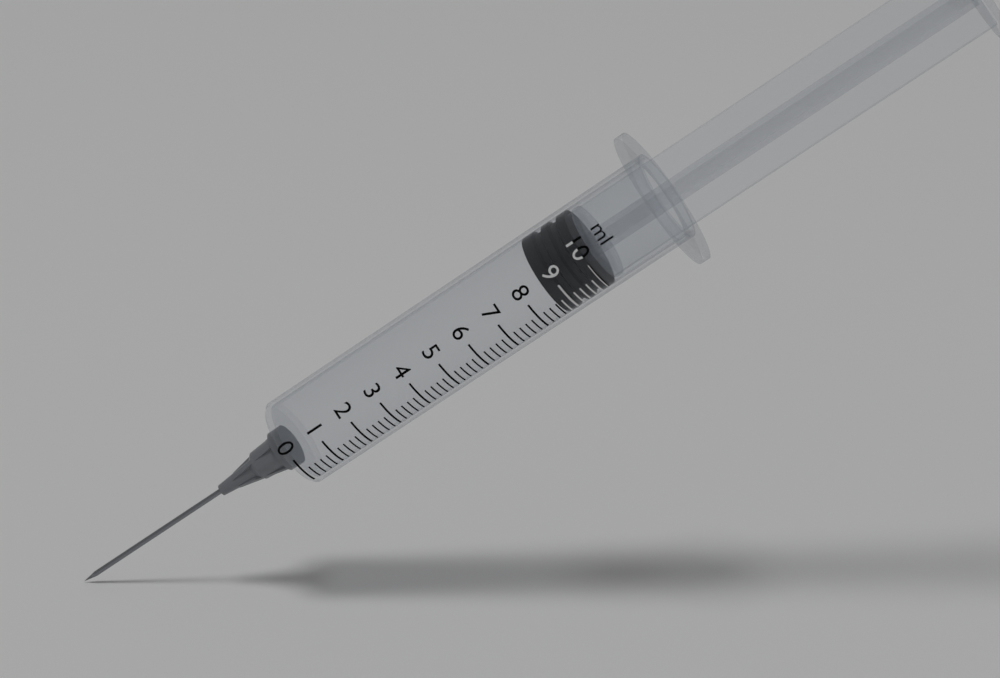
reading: 8.6 ml
